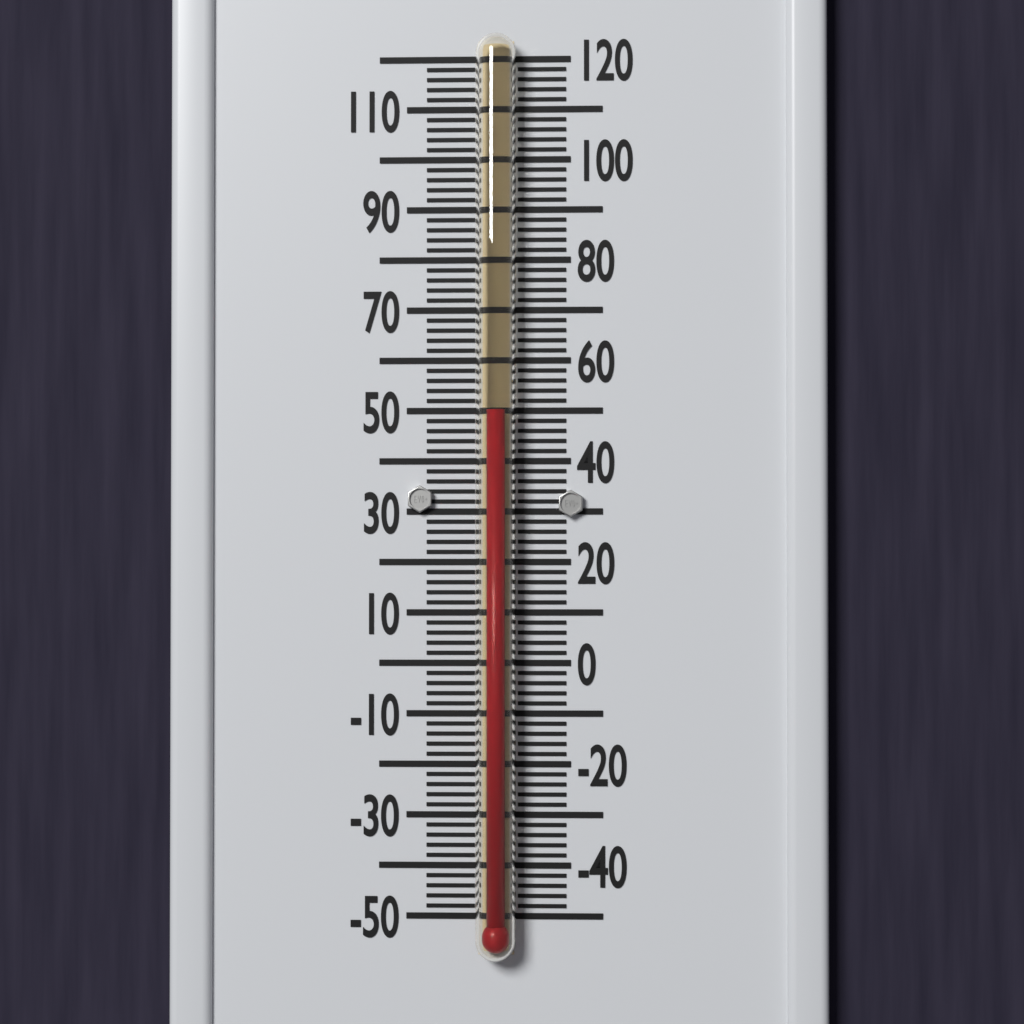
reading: 50 °F
